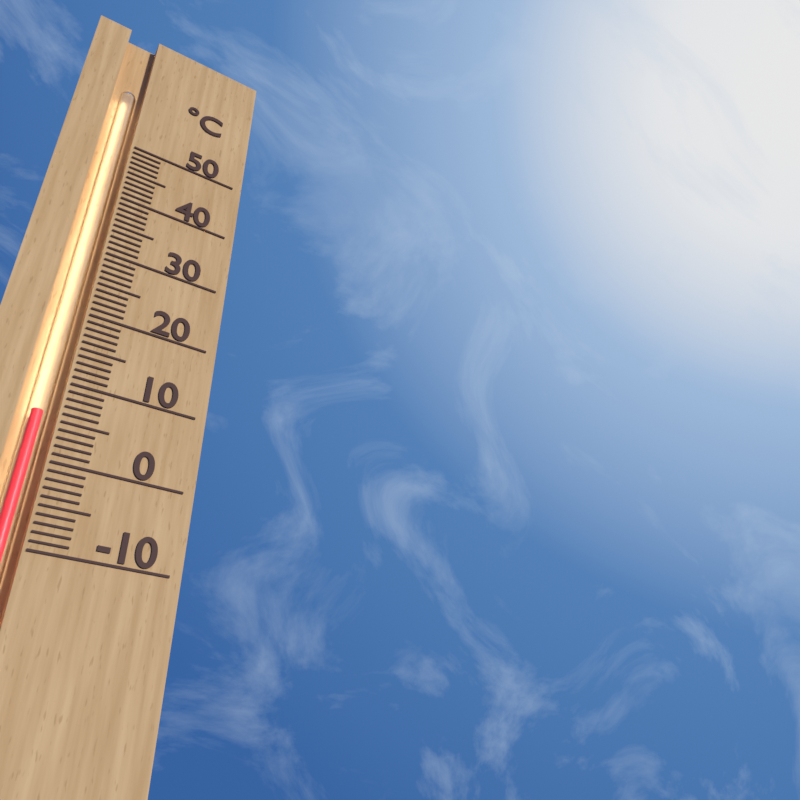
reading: 6 °C
